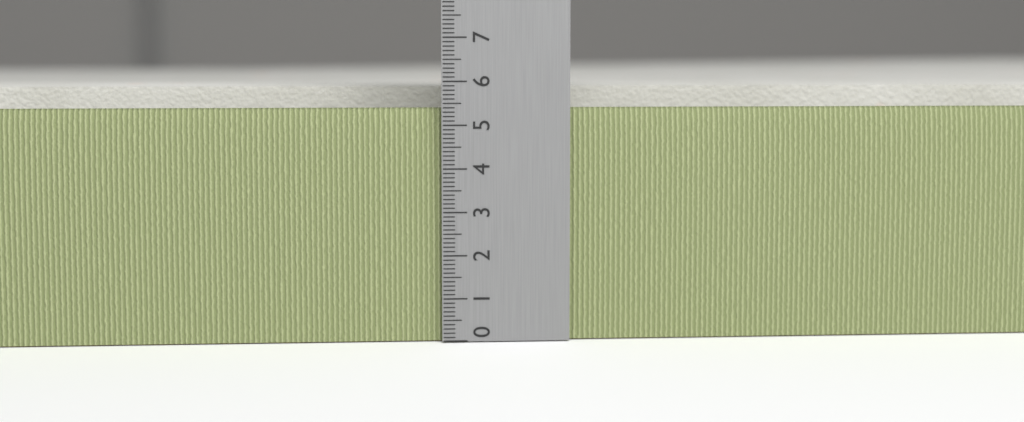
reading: 5.8 (no unit)
